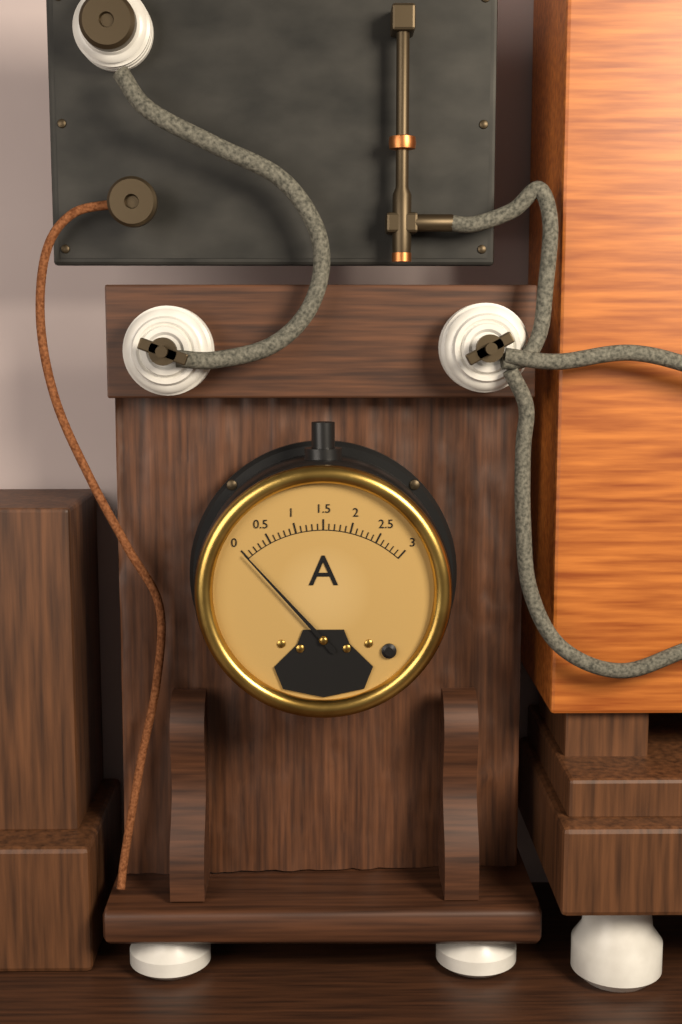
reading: 0.0 A
